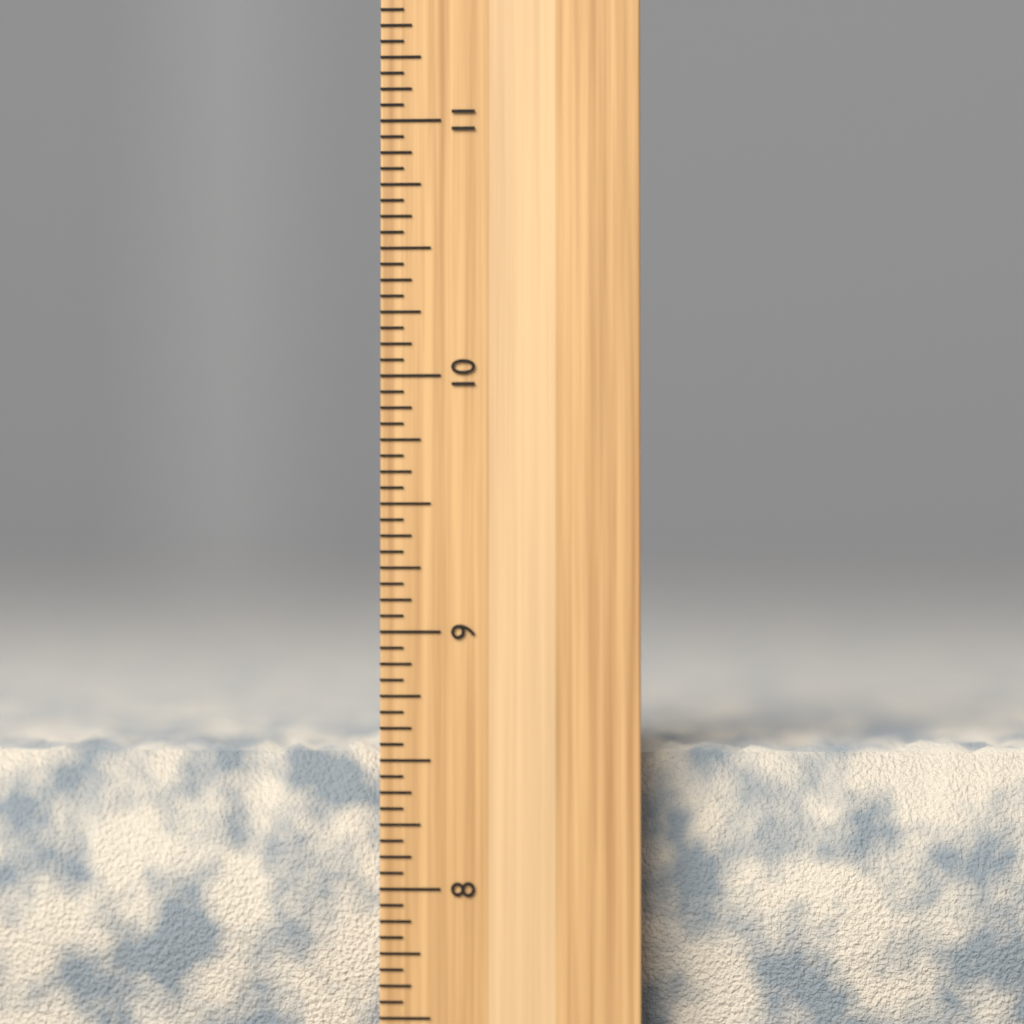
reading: 8.5625 inch
